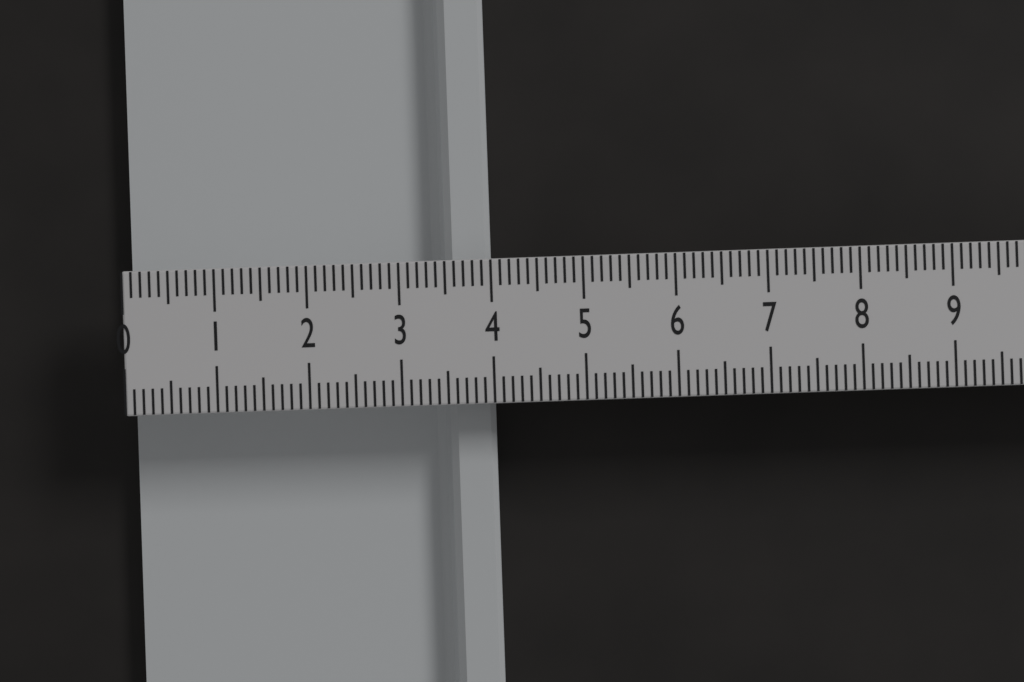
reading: 4.0 (no unit)
